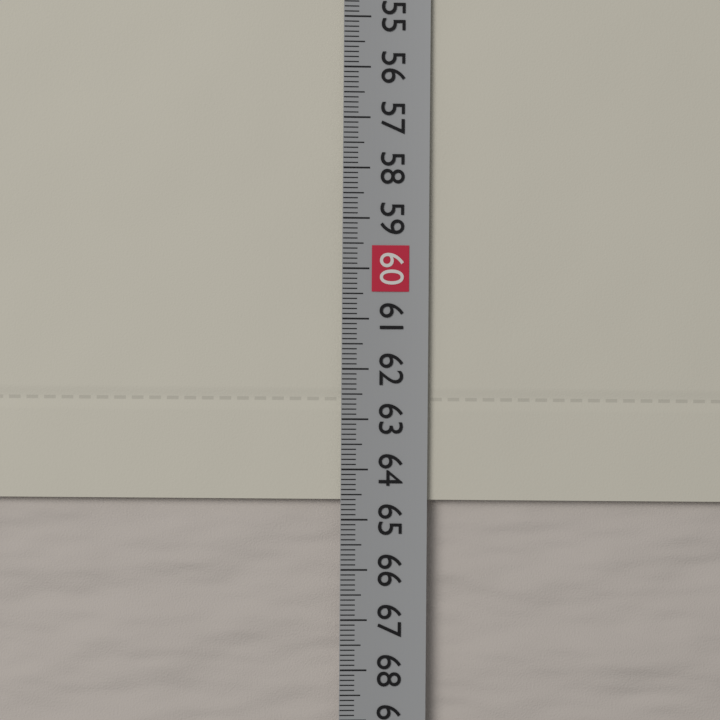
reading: 64.6 cm
